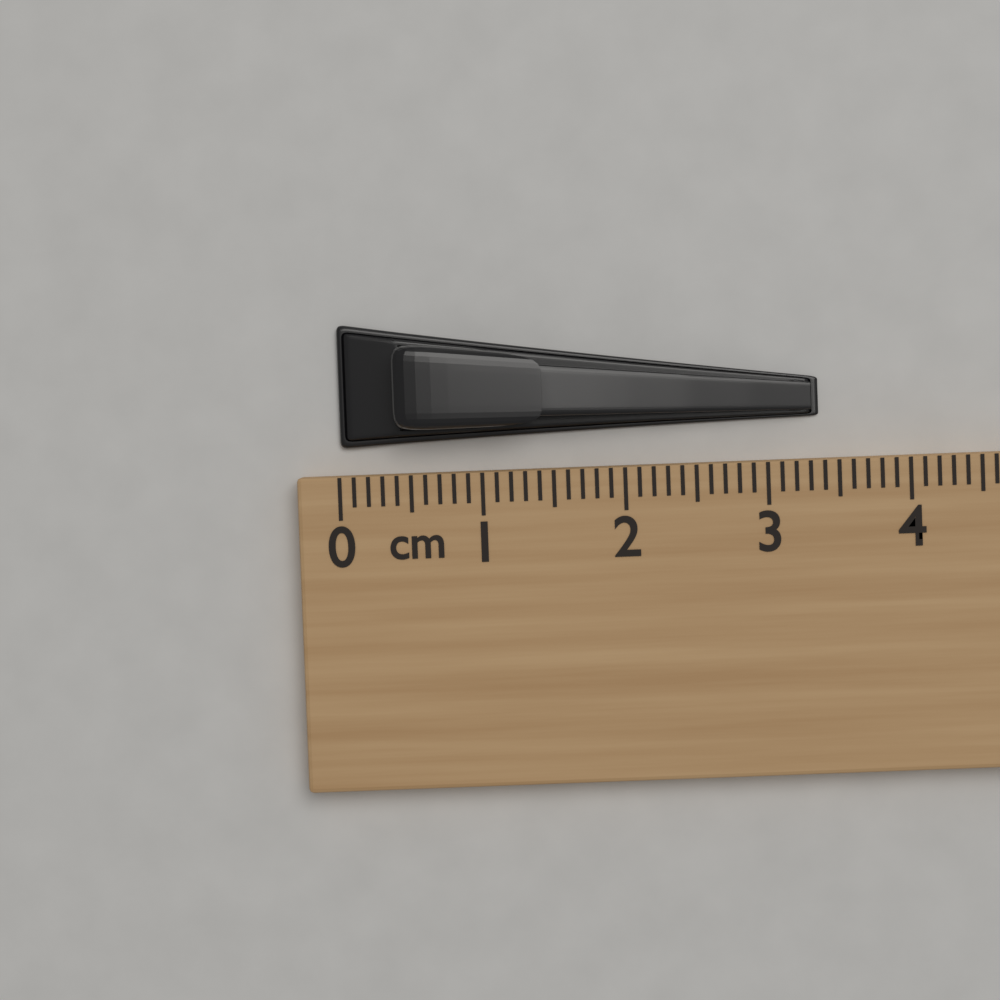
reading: 3.4 cm
